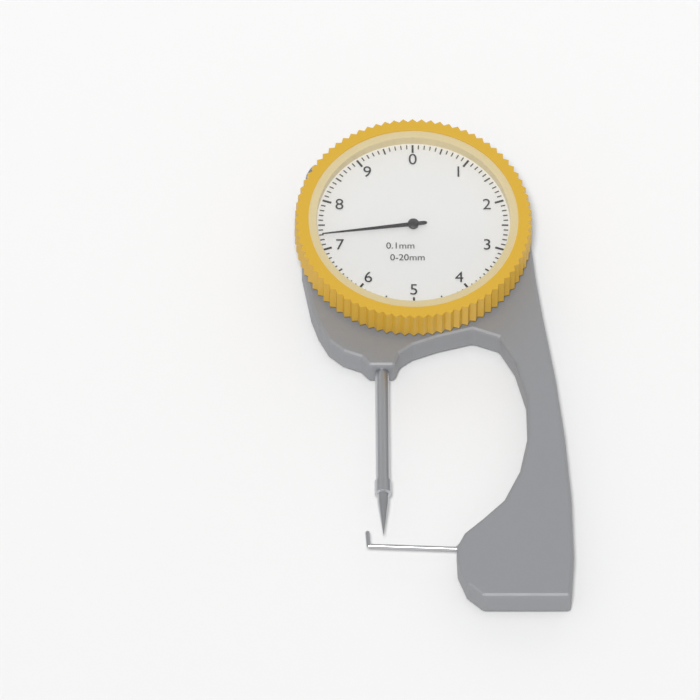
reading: 7.3 mm
